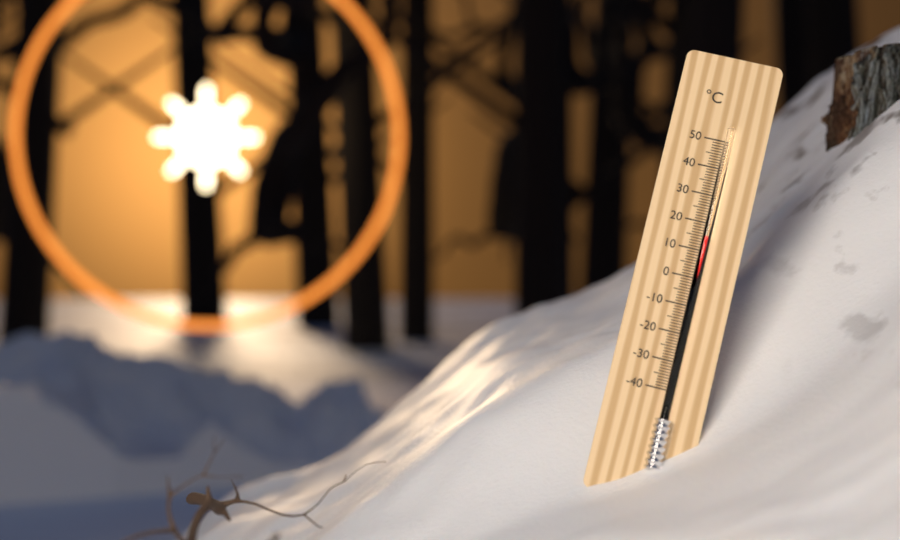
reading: 15 °C
